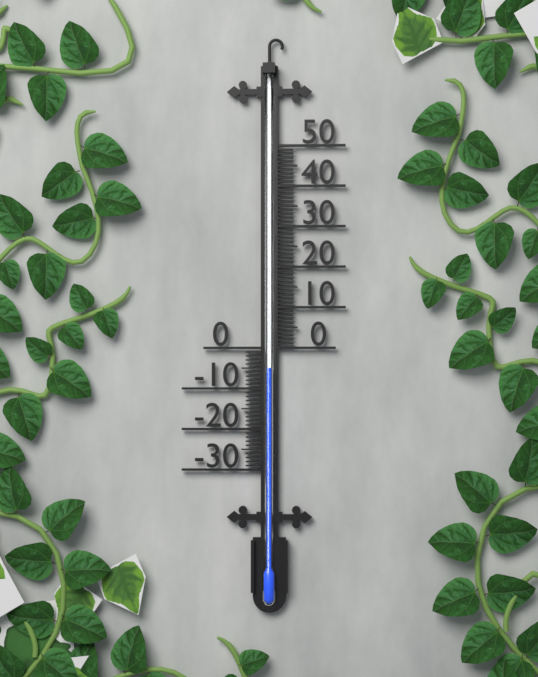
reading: -5 (no unit)
